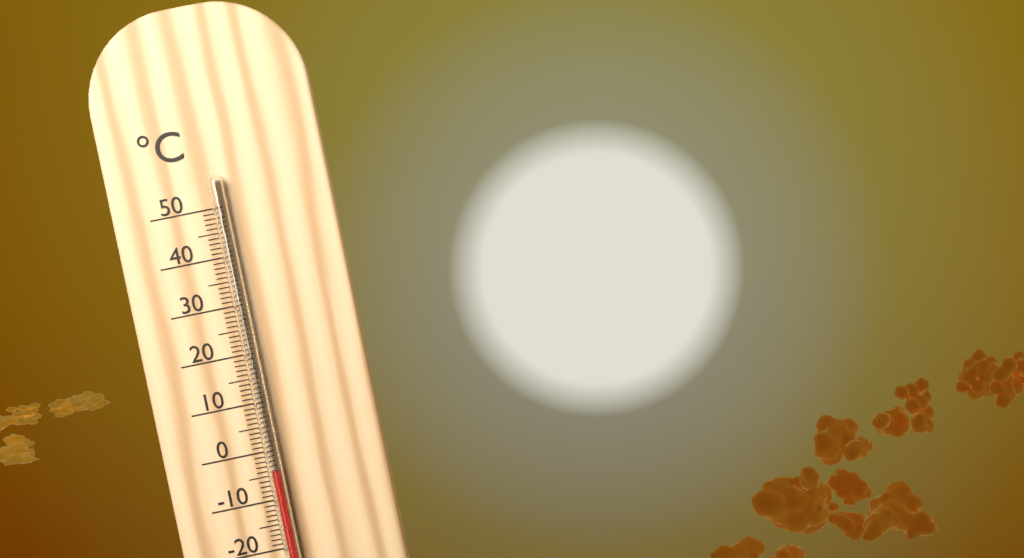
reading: -4 °C
